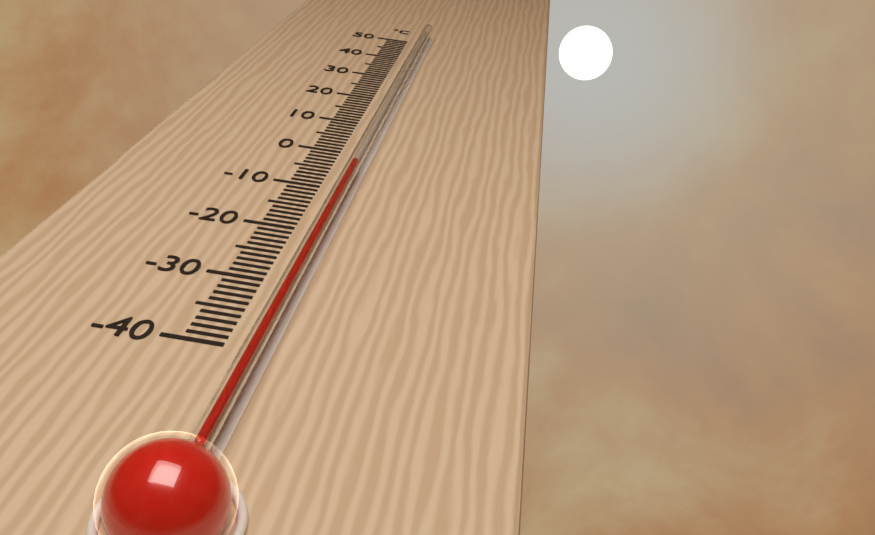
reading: -6 °C
